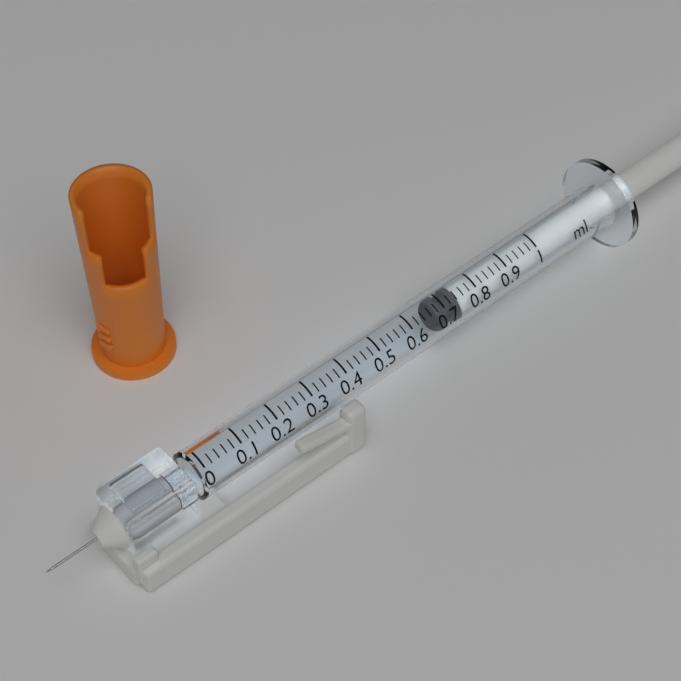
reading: 0.68 ml
